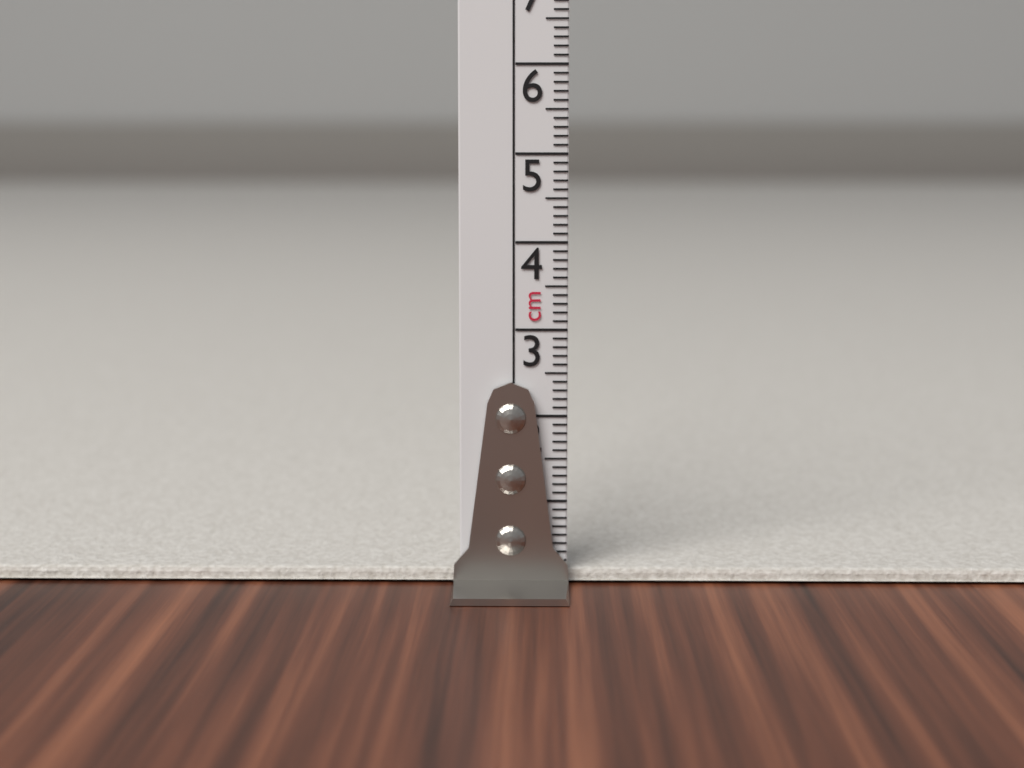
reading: 0.2 cm
